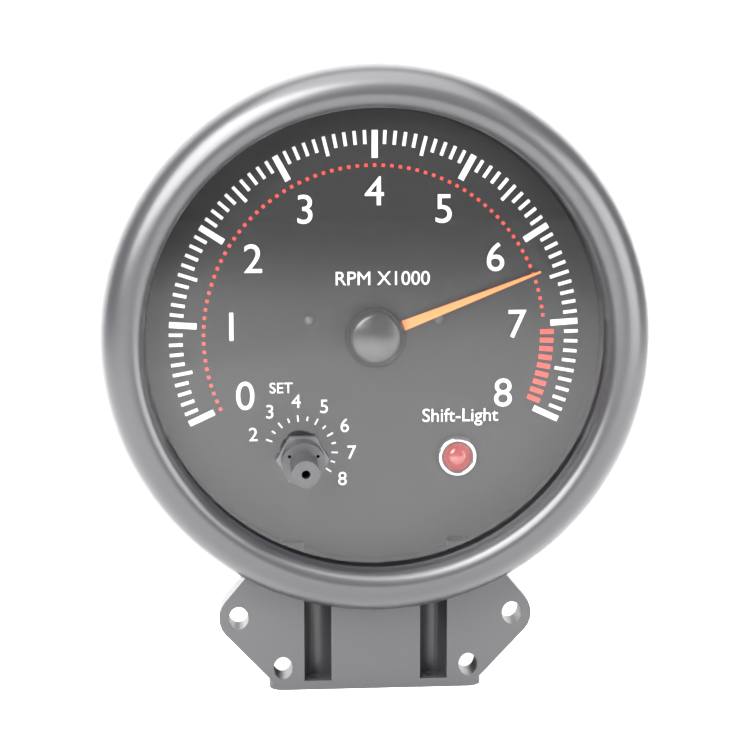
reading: 6.4 RPM x1000
